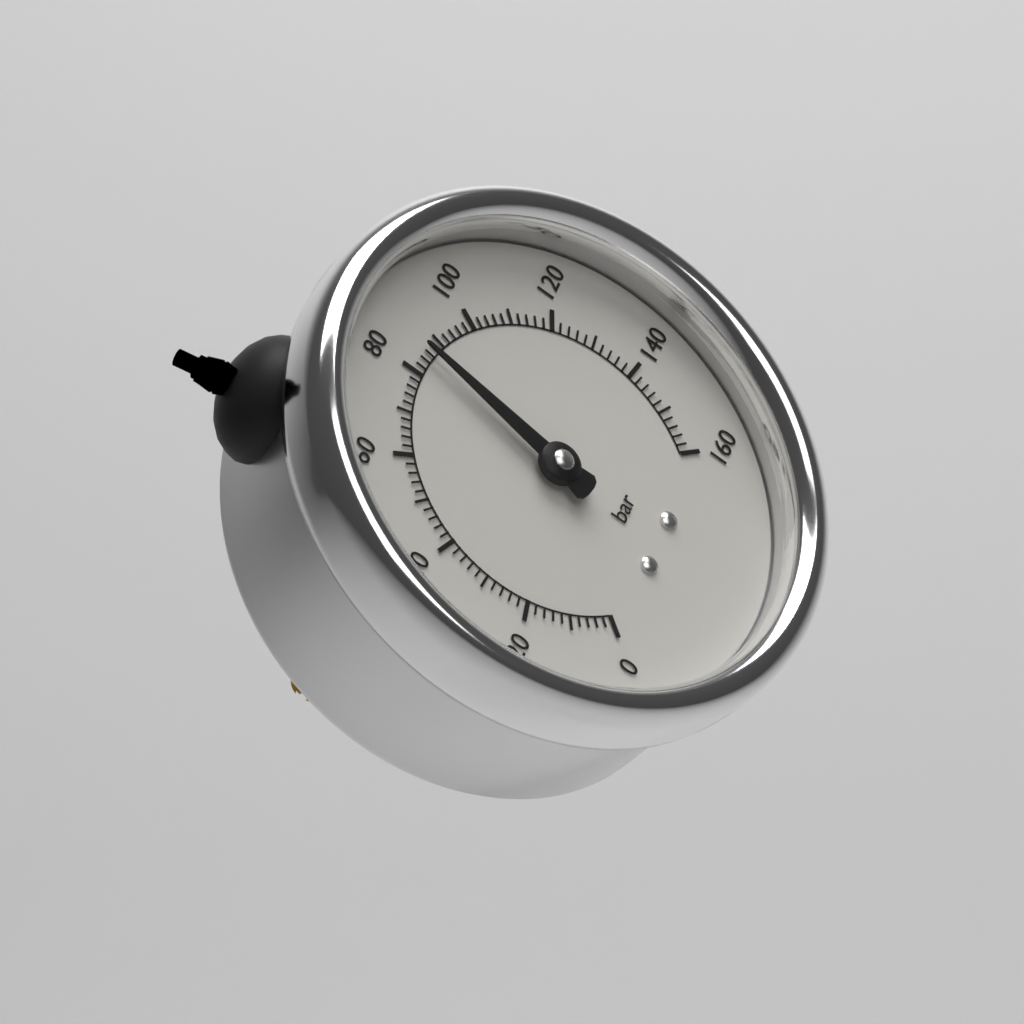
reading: 86 bar
